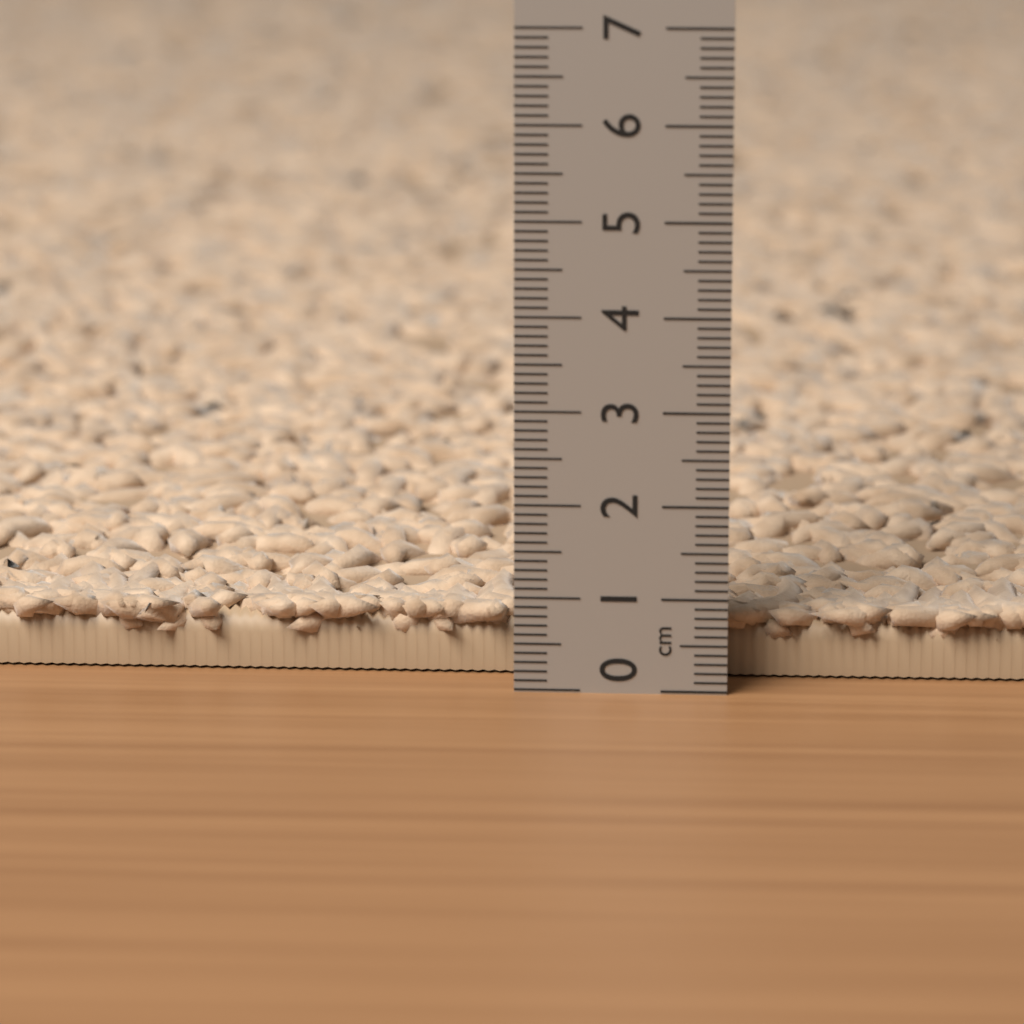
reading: 0.8 cm
